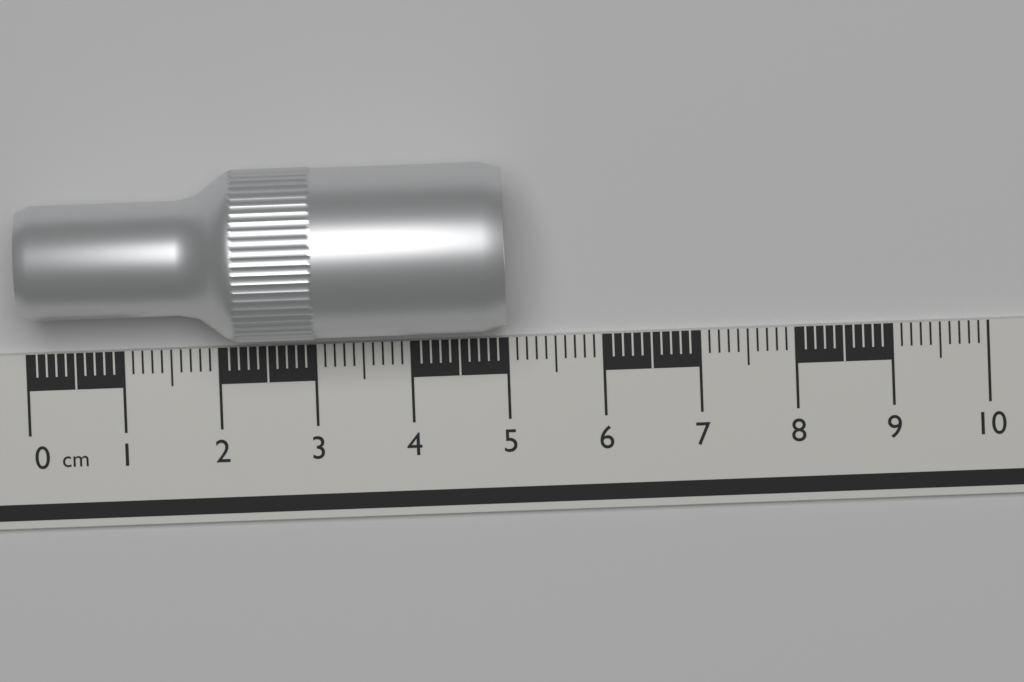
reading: 5.0 cm
